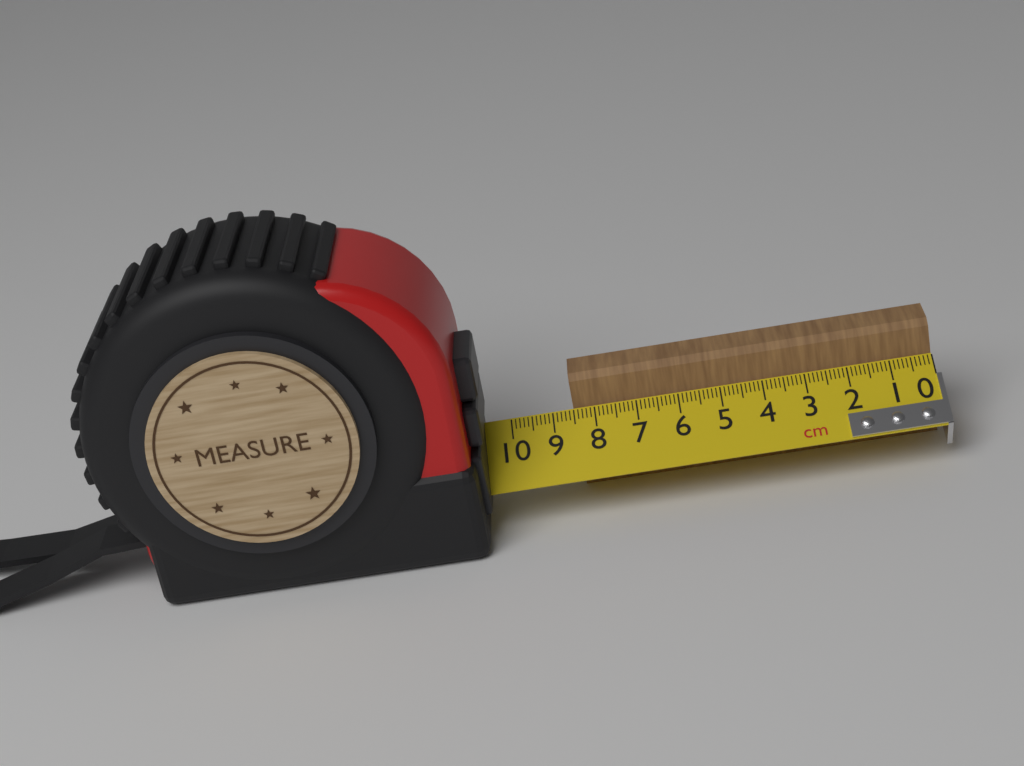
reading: 8.5 cm
